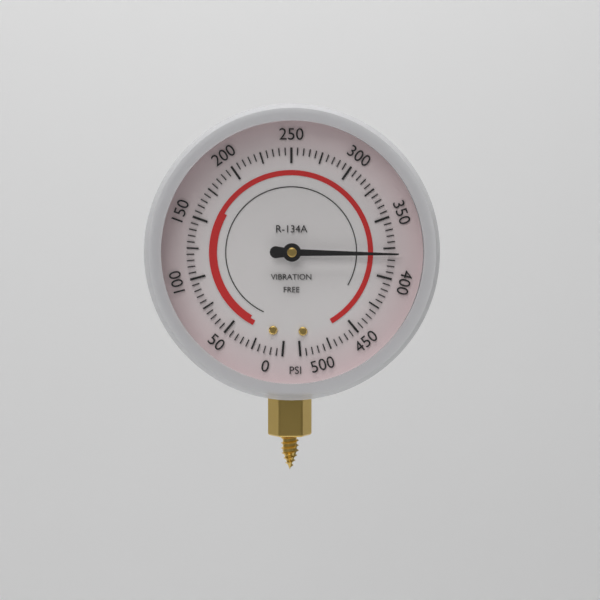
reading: 380 psi
